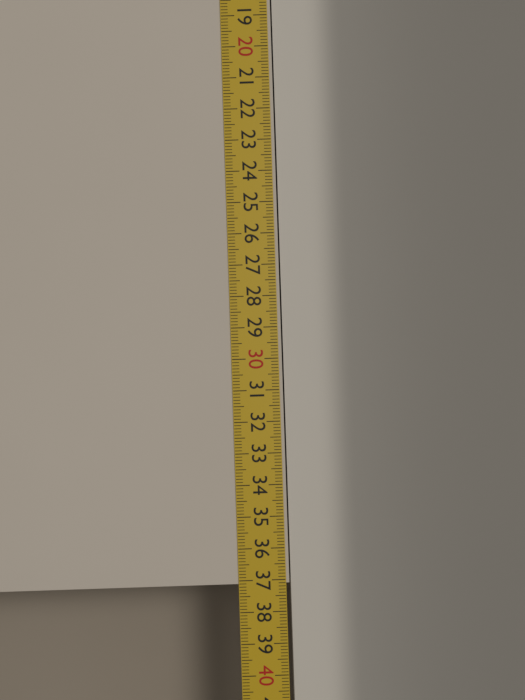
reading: 37.1 cm
